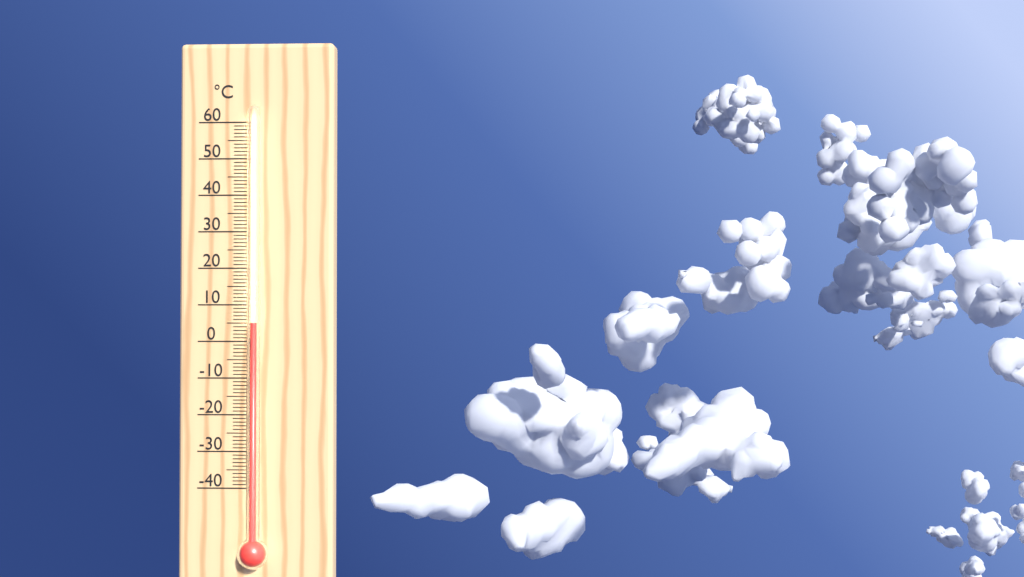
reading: 5 °C
